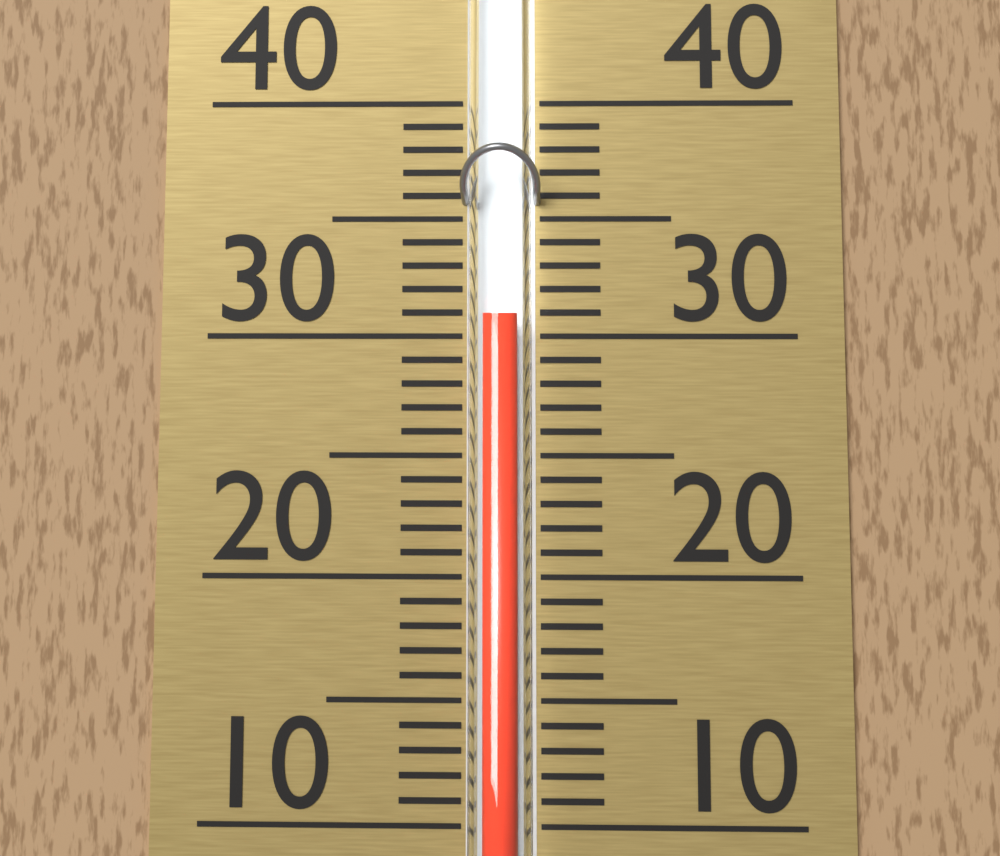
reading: 31 (no unit)
